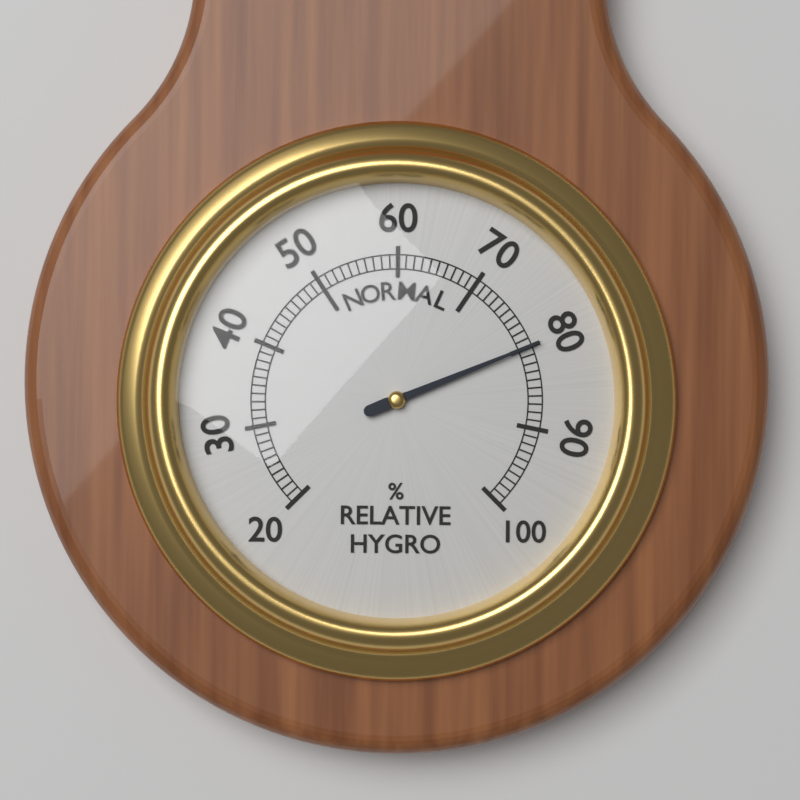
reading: 80 %
